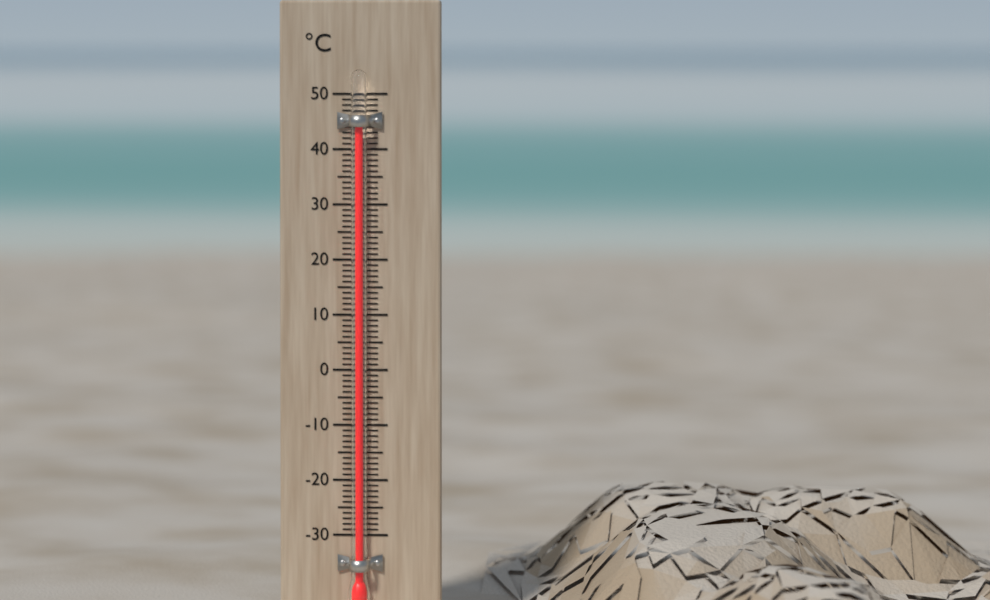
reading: 44 °C
